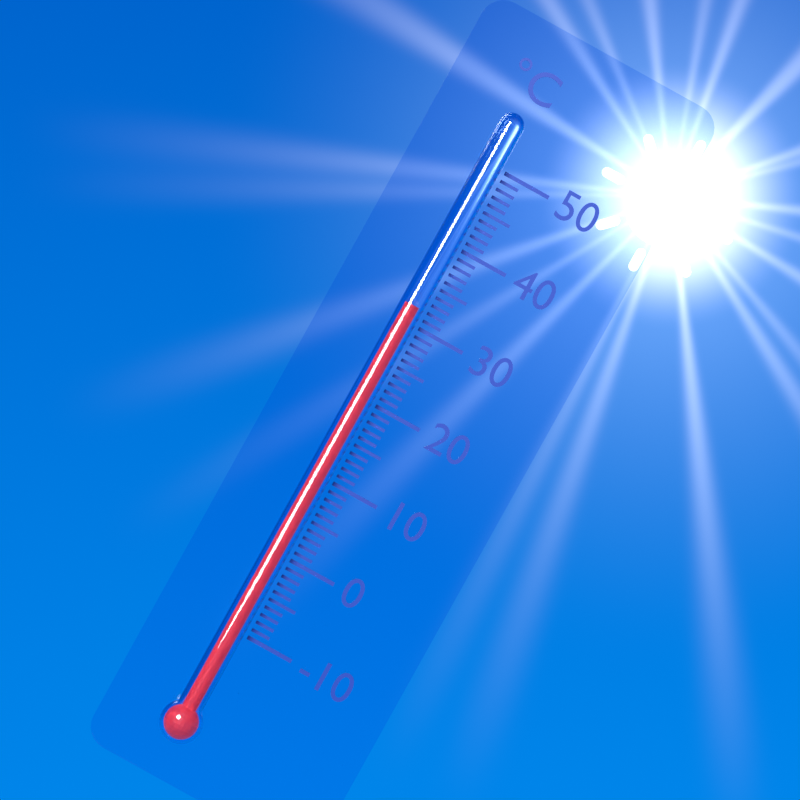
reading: 32 °C
